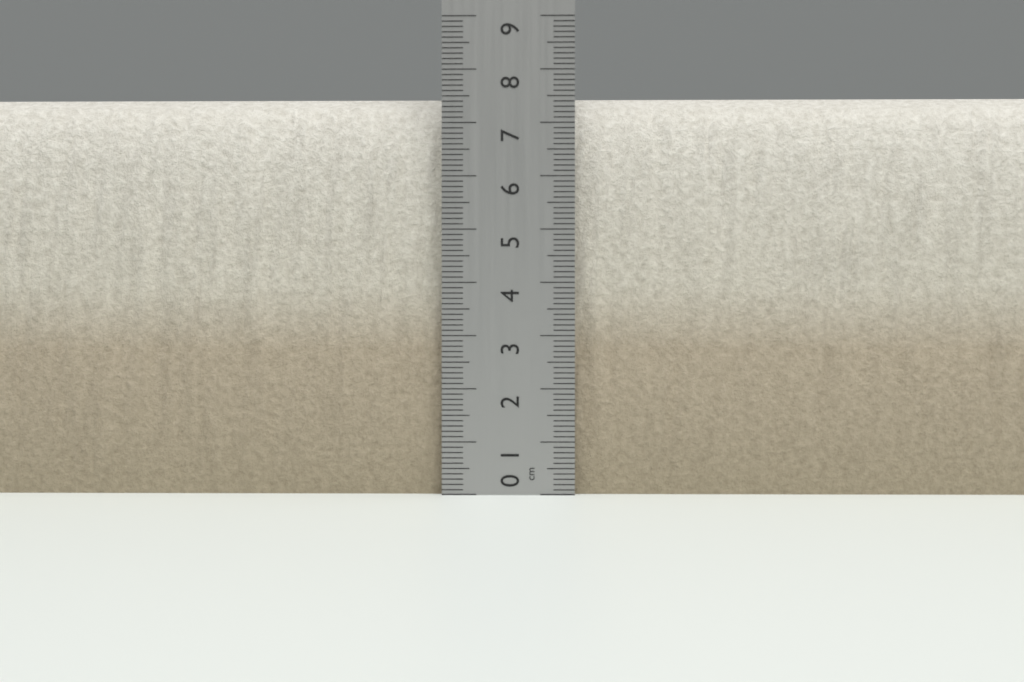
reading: 7.6 cm
